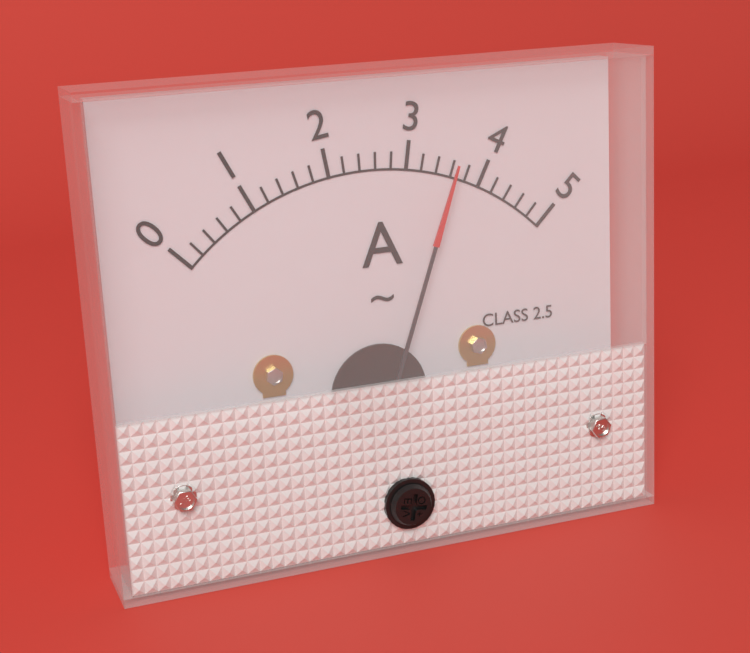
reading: 3.6 A
